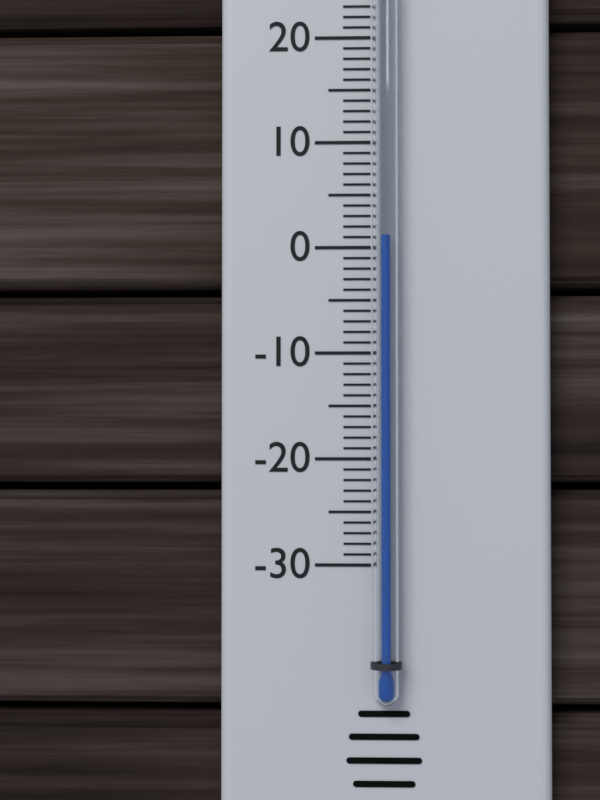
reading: 1 °C
